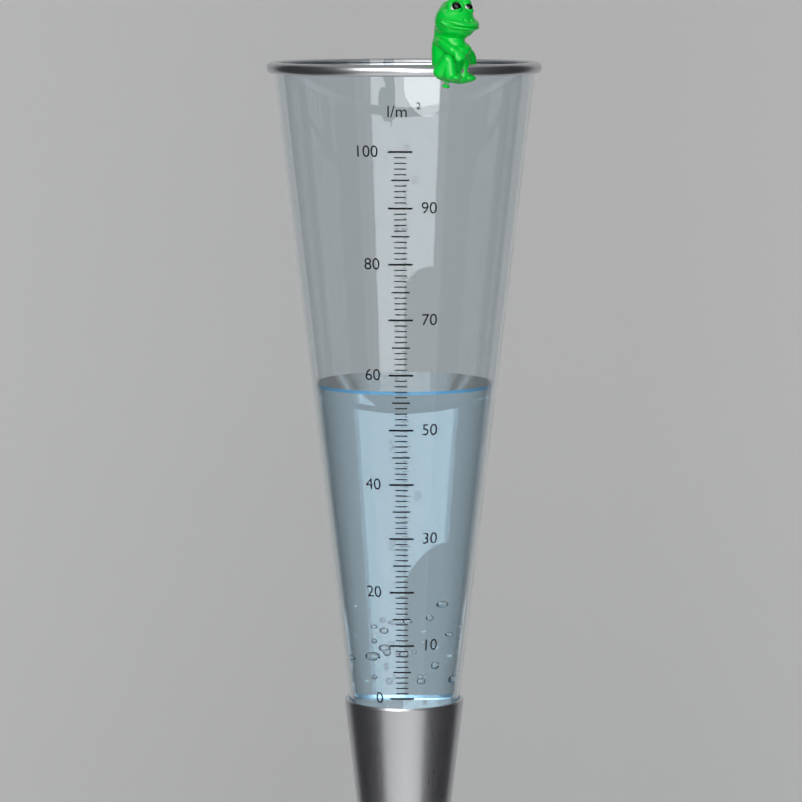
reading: 57 l/m²
